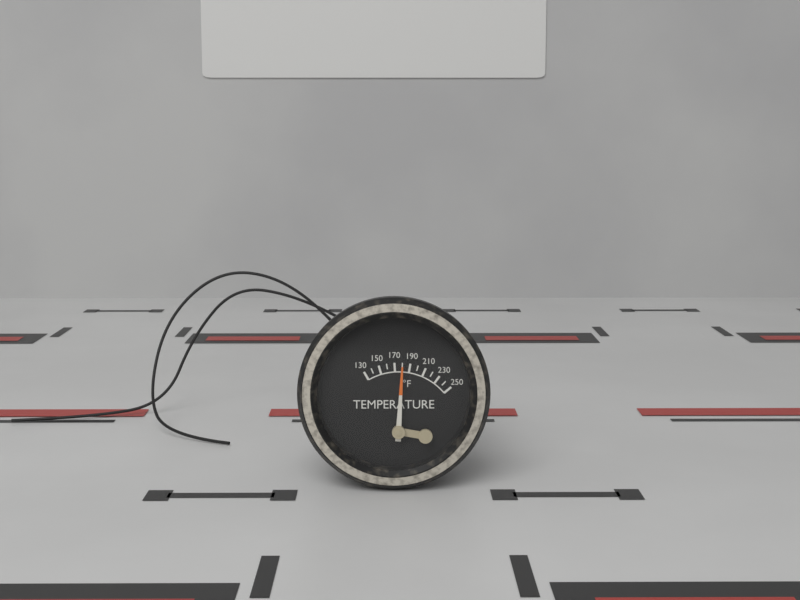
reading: 180 °F
